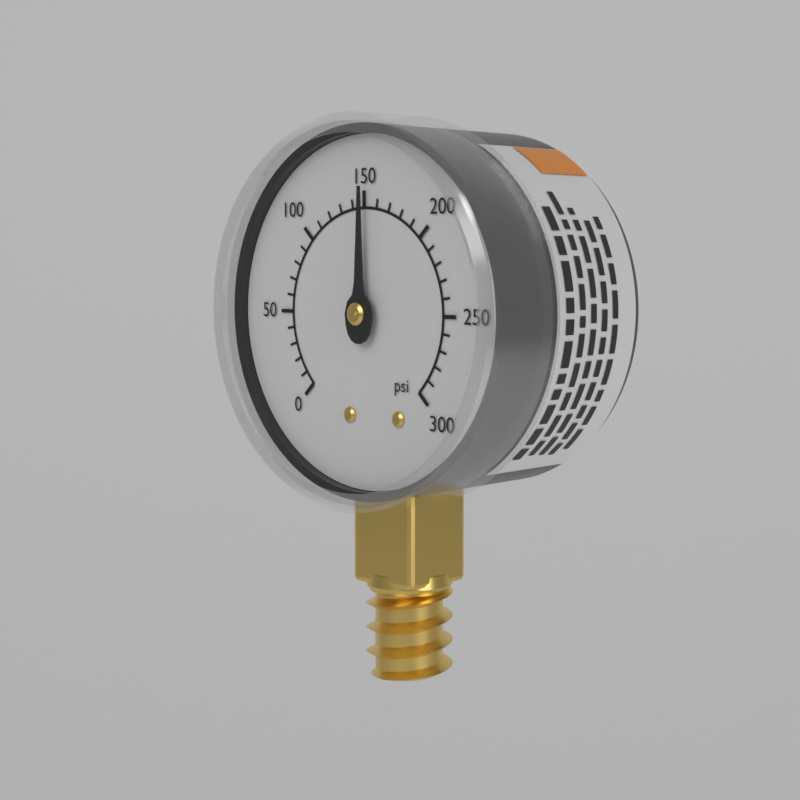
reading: 150 psi
